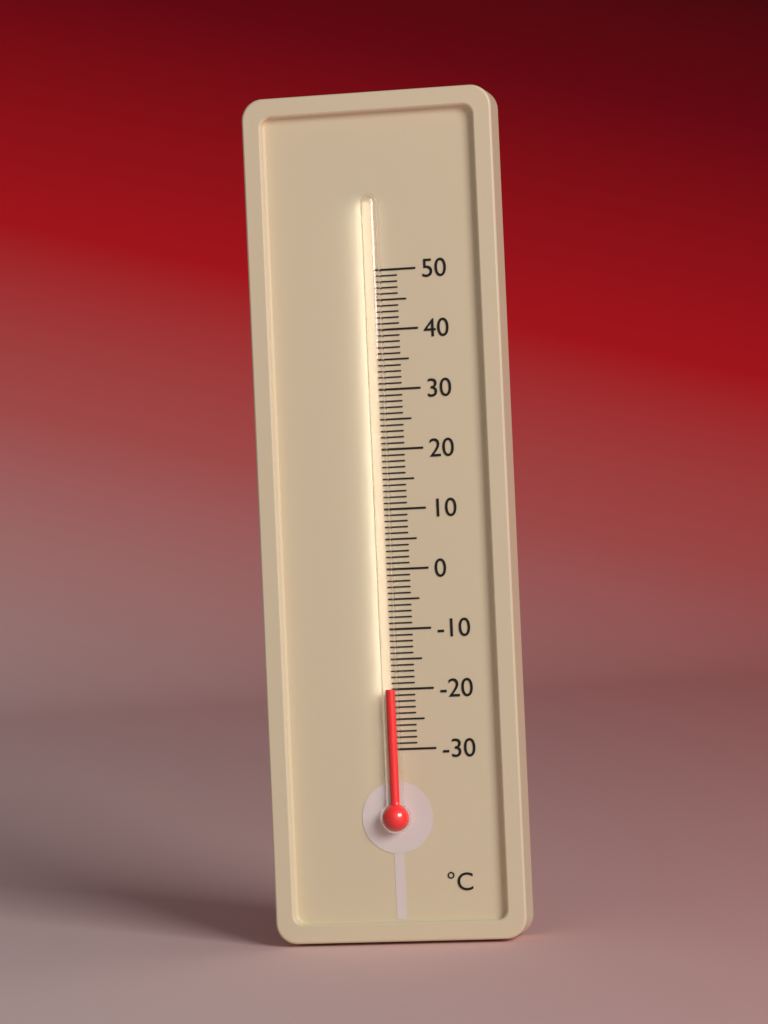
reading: -20 °C
